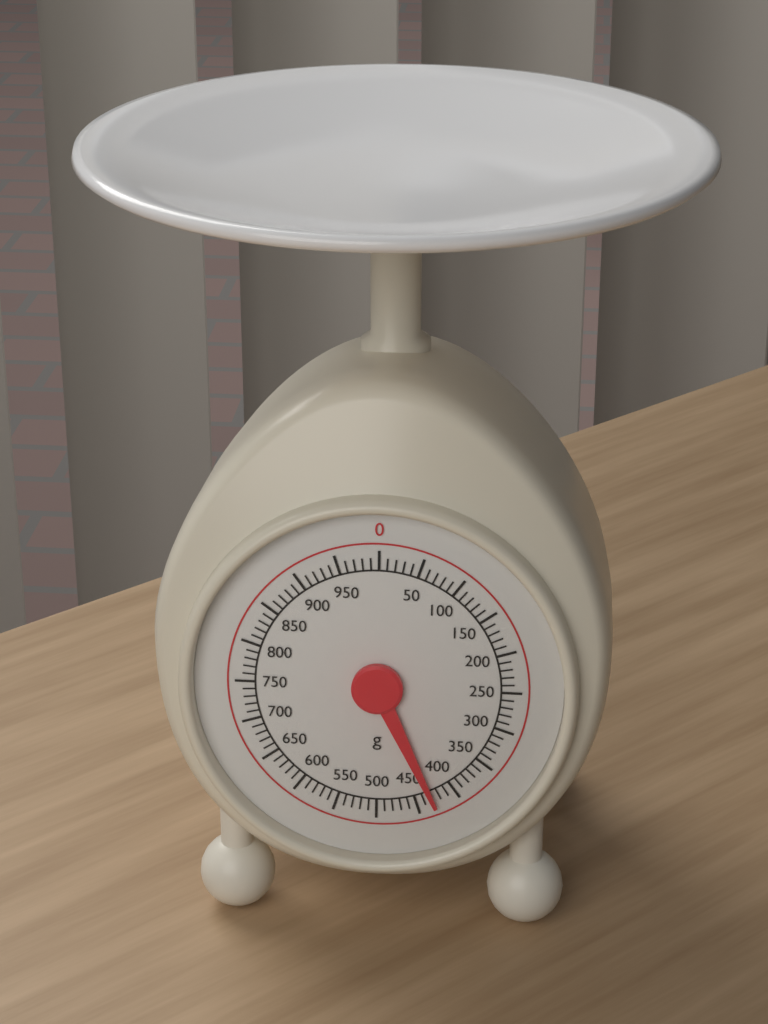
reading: 430 g
